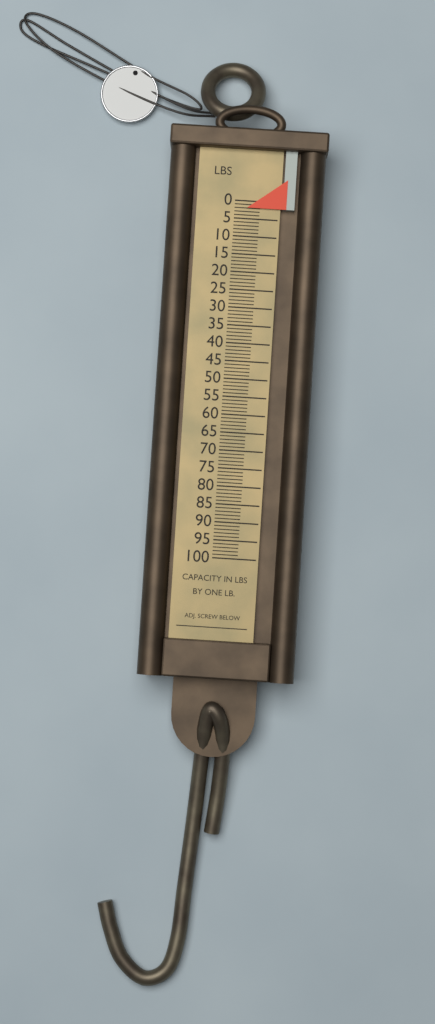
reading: 2 lb
